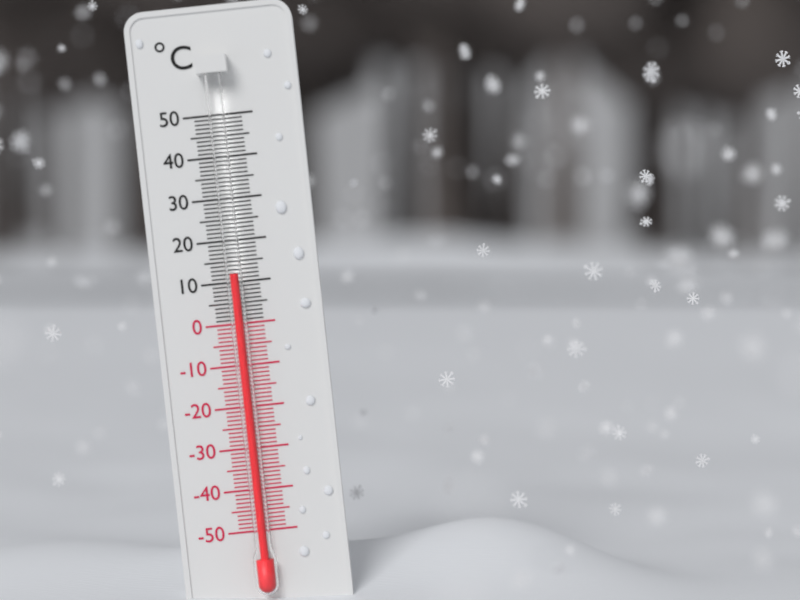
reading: 12 °C
